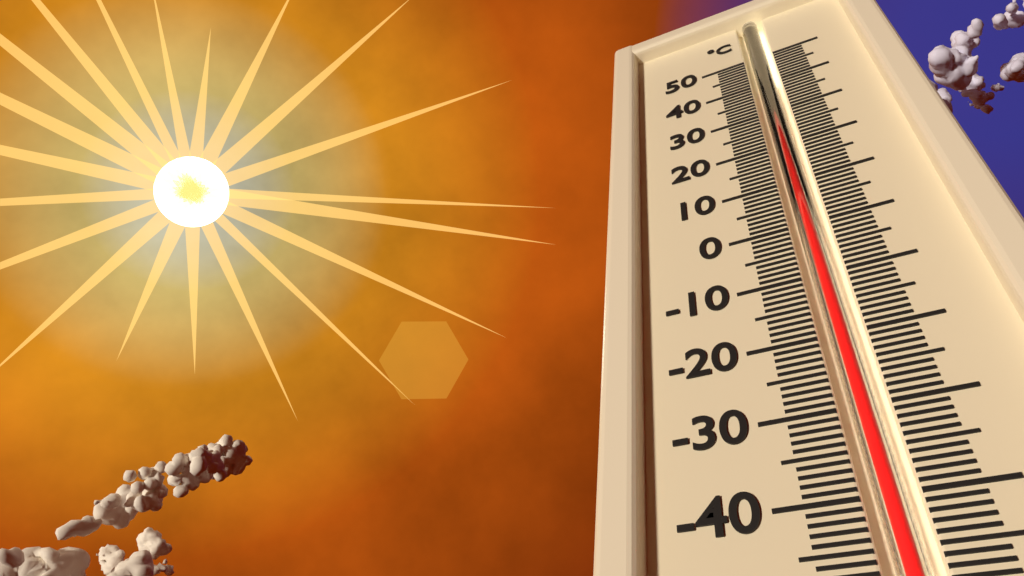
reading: 40 °C
